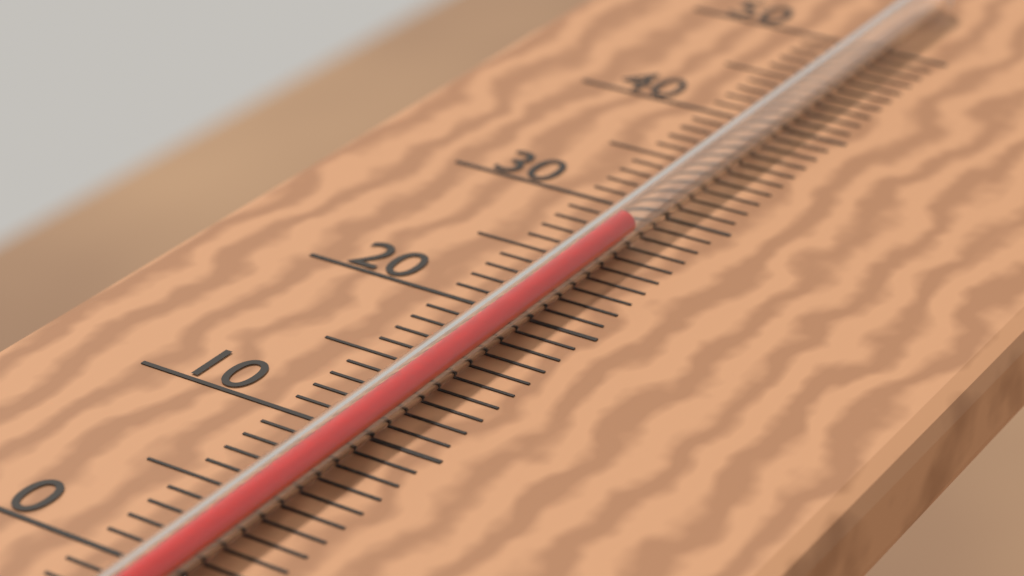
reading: 27 °C
